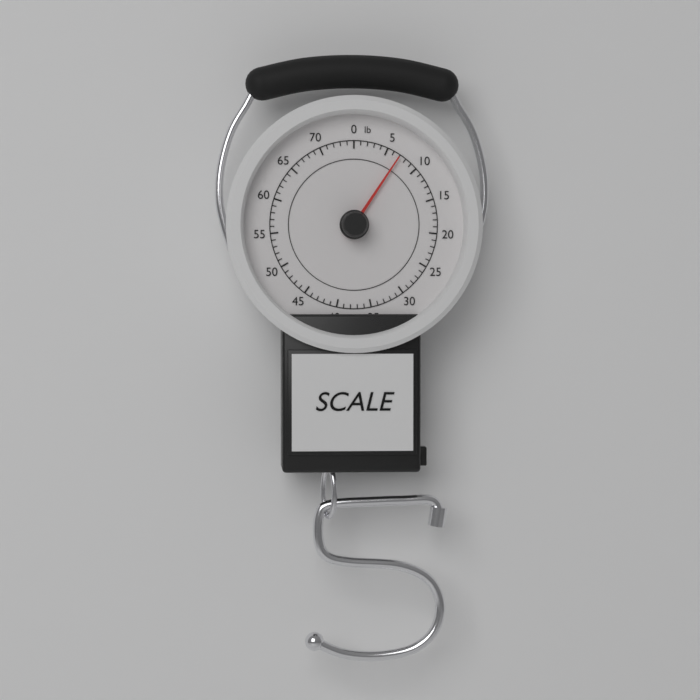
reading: 7 lb
